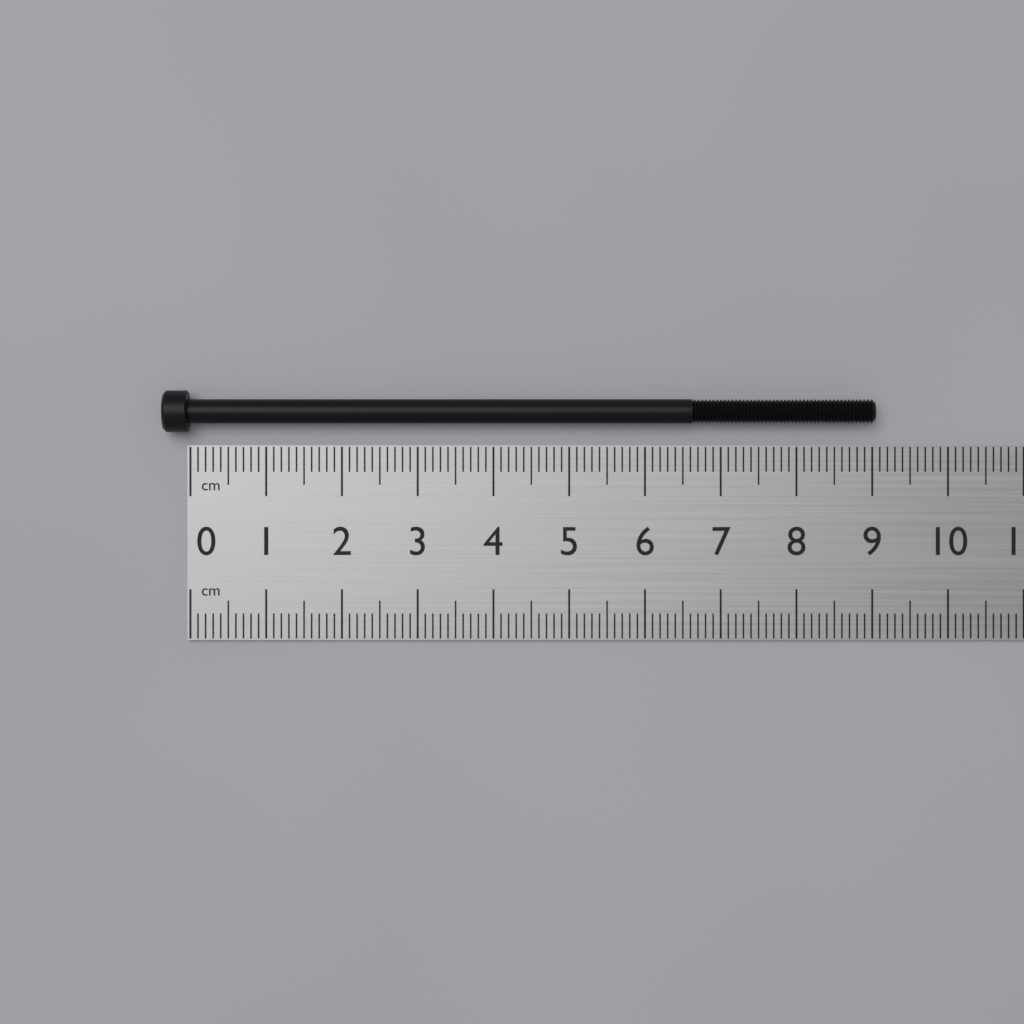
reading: 9.0 cm
